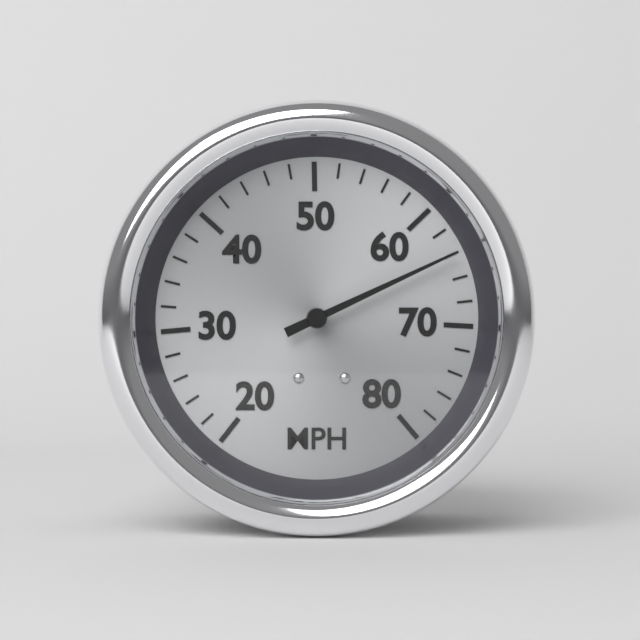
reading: 64 MPH
